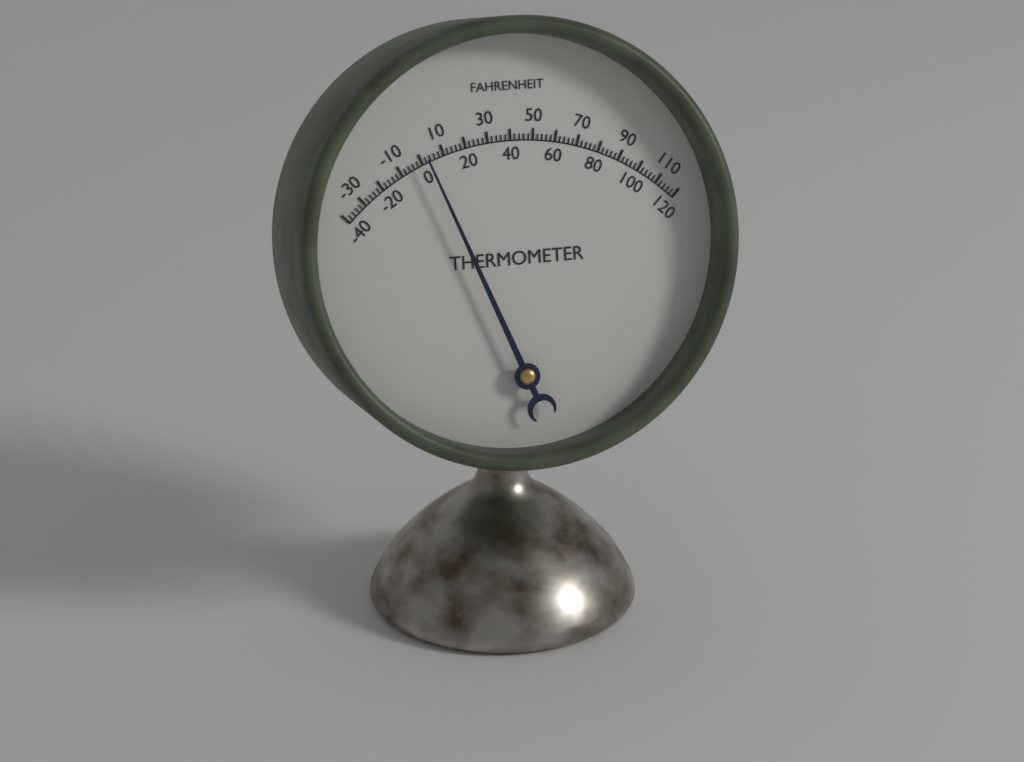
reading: 2 °F
